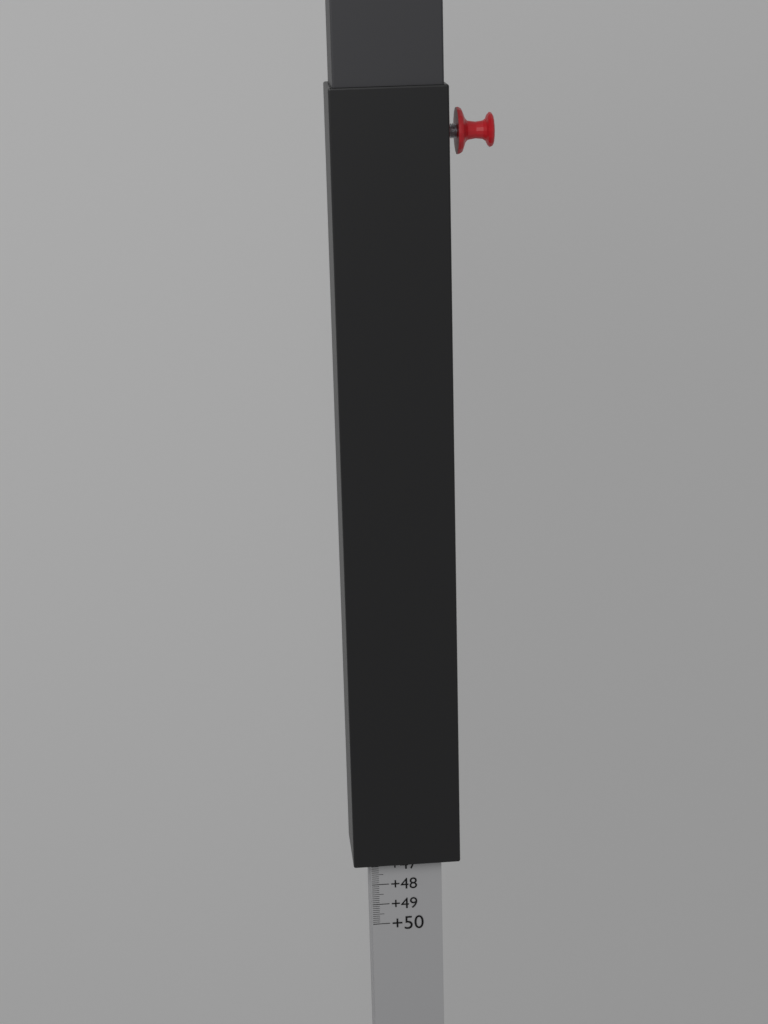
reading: 46.8 (no unit)
